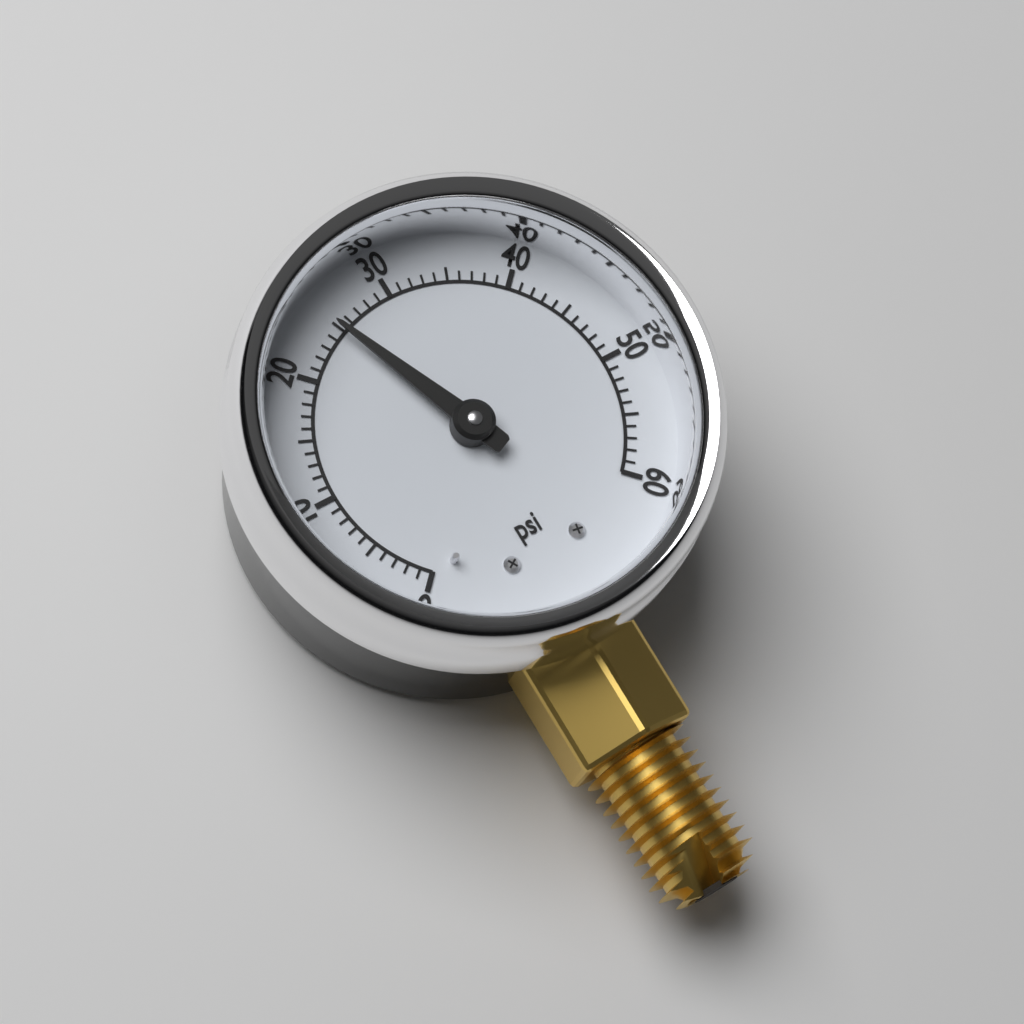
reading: 25 psi
